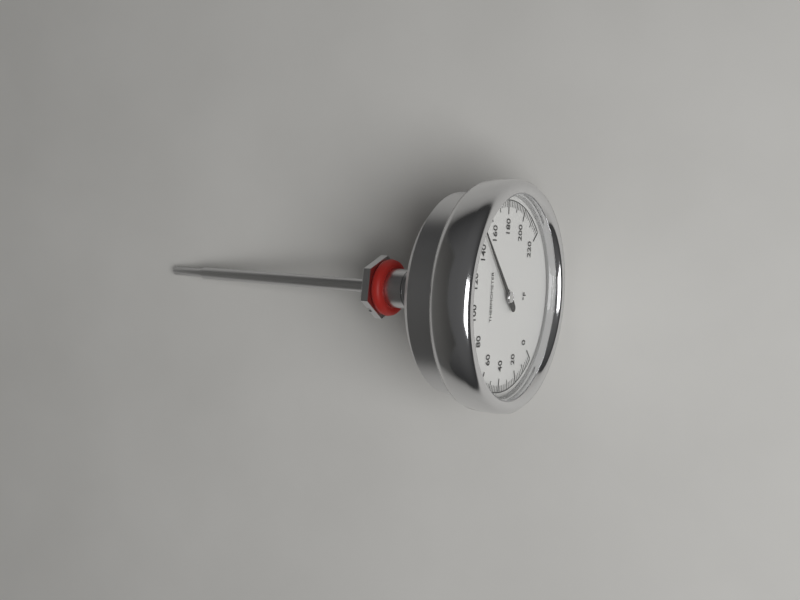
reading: 148 °F
